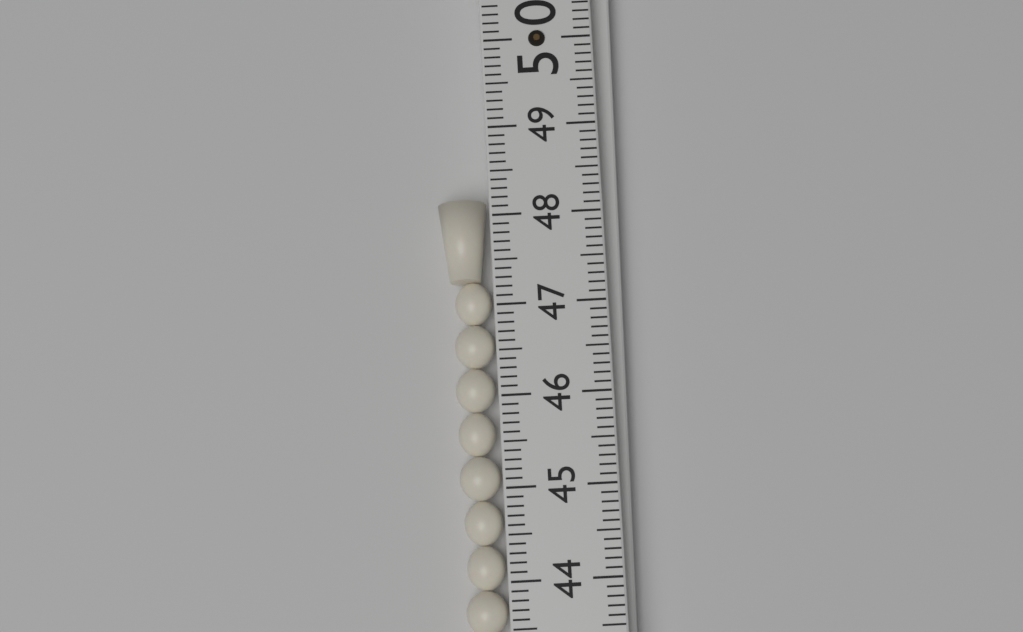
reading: 48.2 (no unit)
